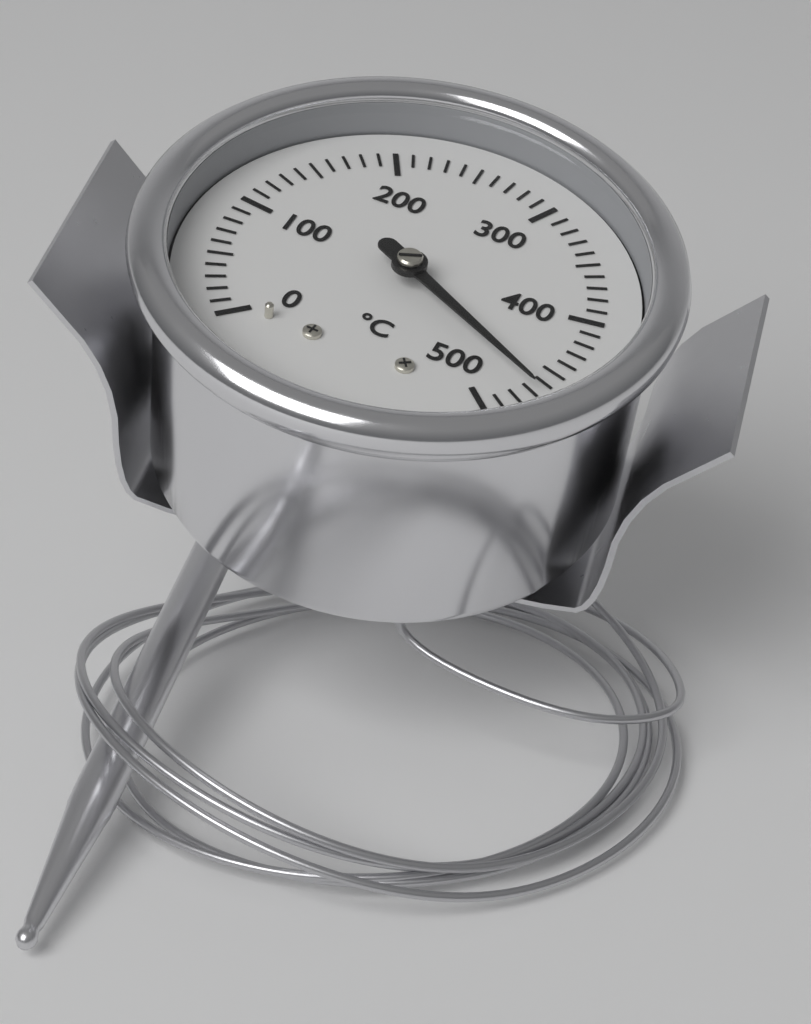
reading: 470 °C
